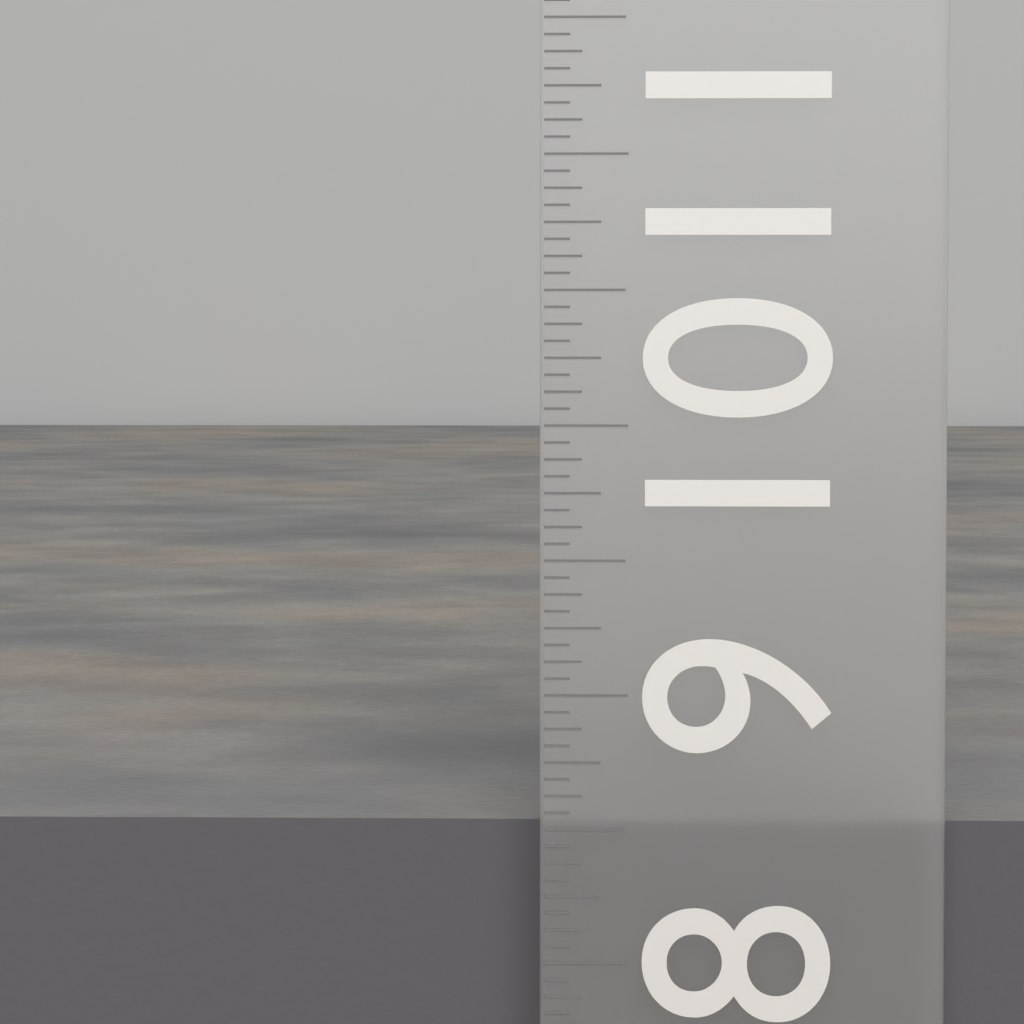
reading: 8.5000 in
